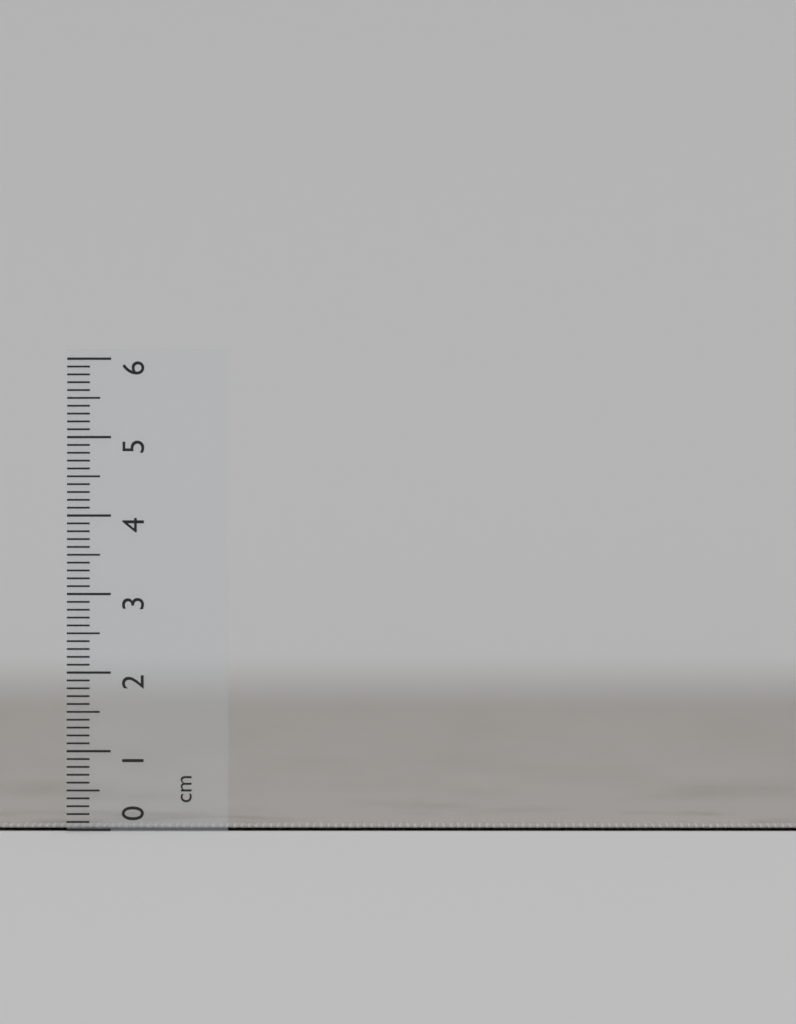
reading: 0.1 cm
